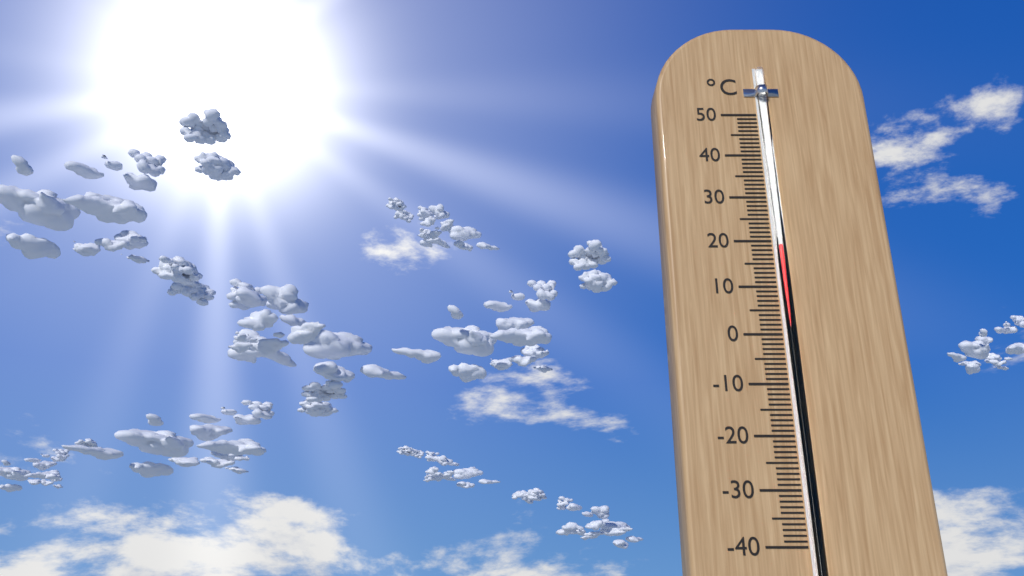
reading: 19 °C
